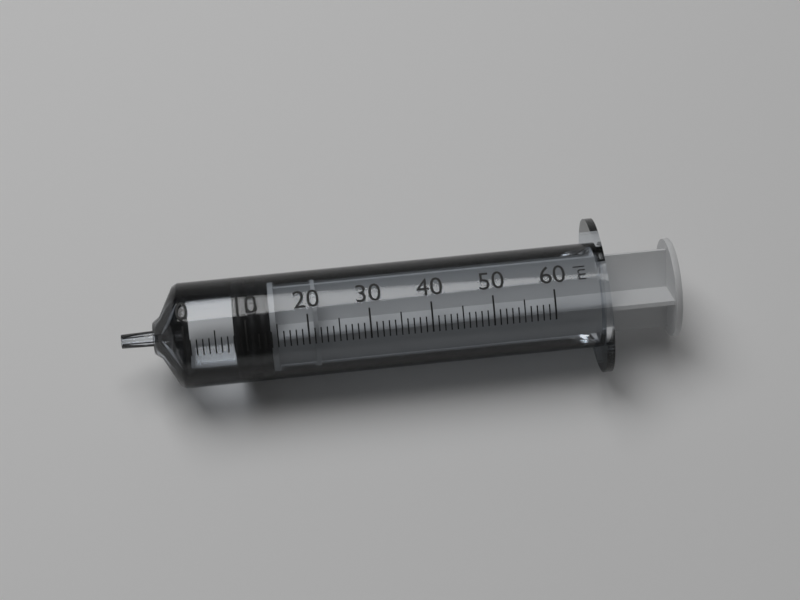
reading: 8 ml
